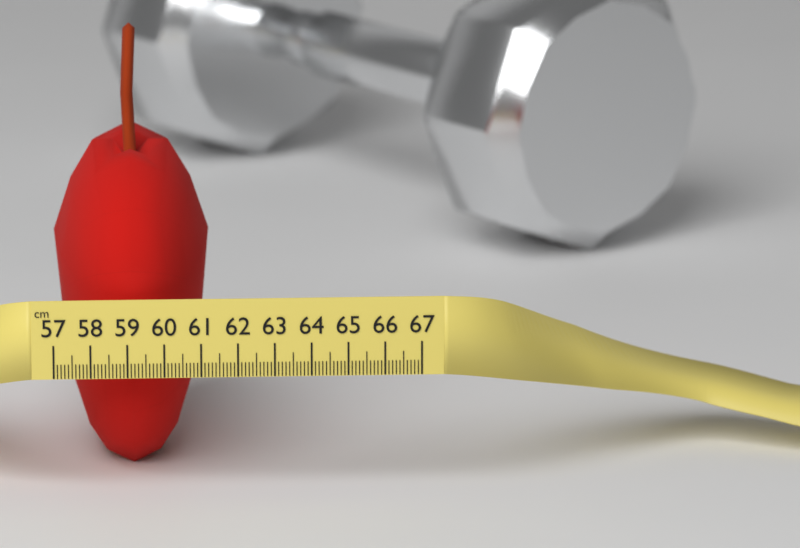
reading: 61.3 cm
